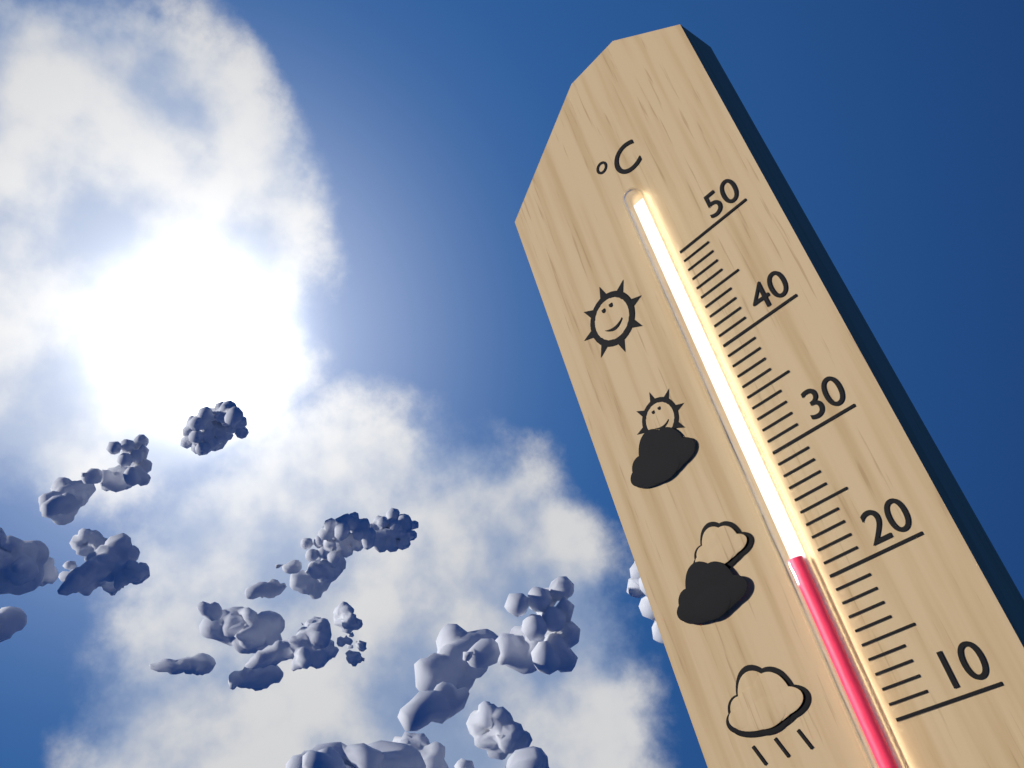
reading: 22 °C
